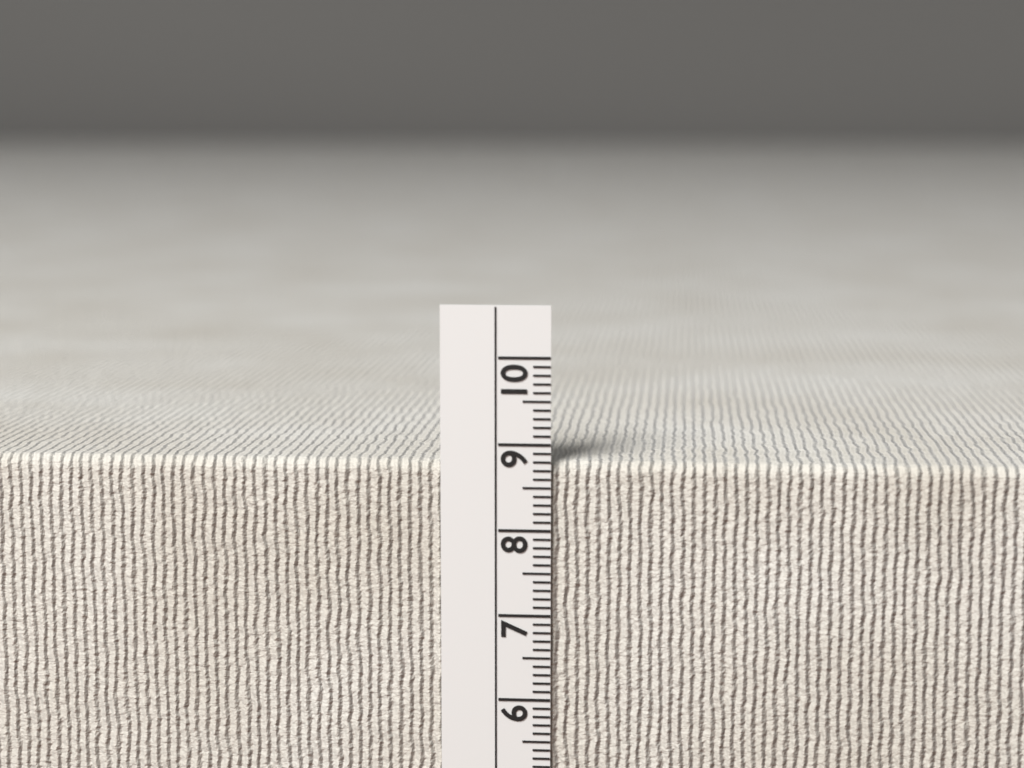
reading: 8.8 cm
